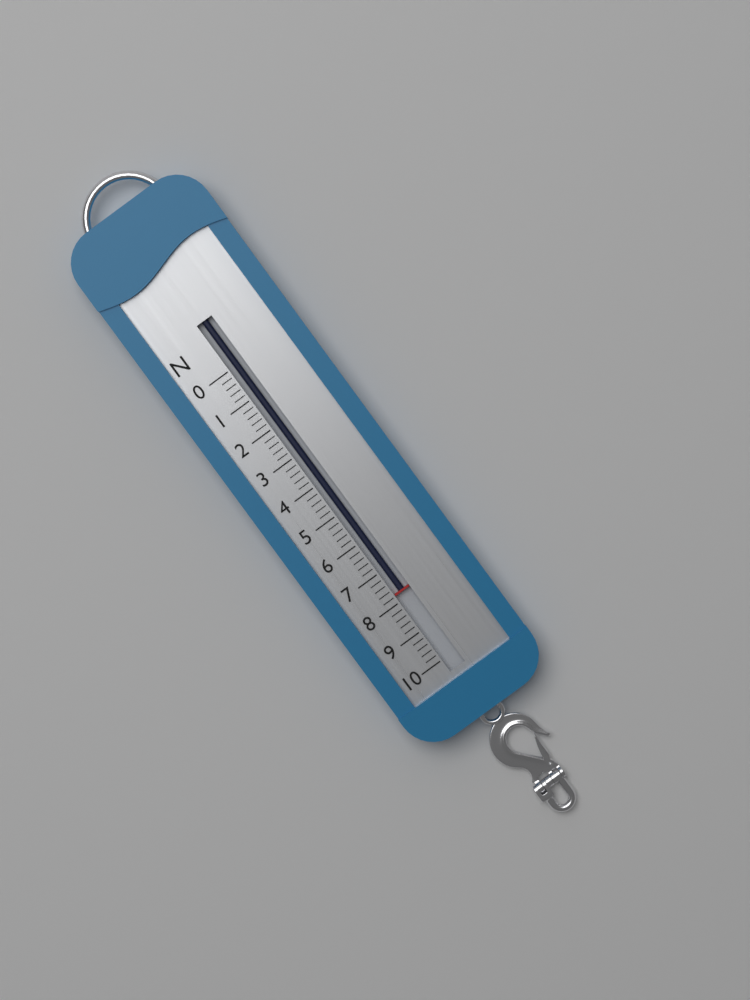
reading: 7.8 N
